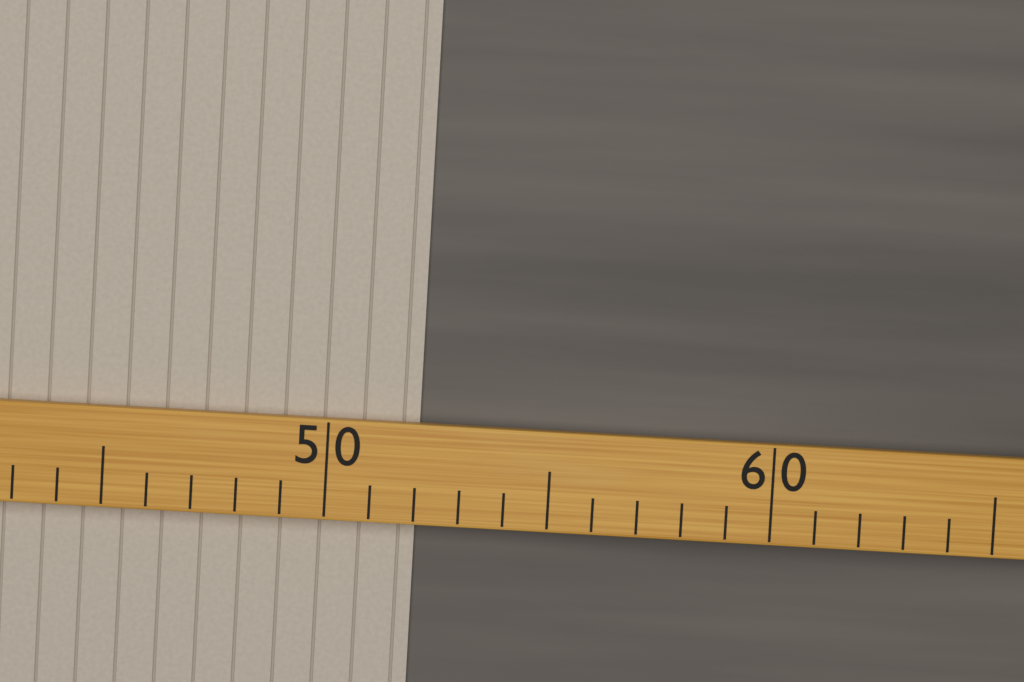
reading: 52 (no unit)
